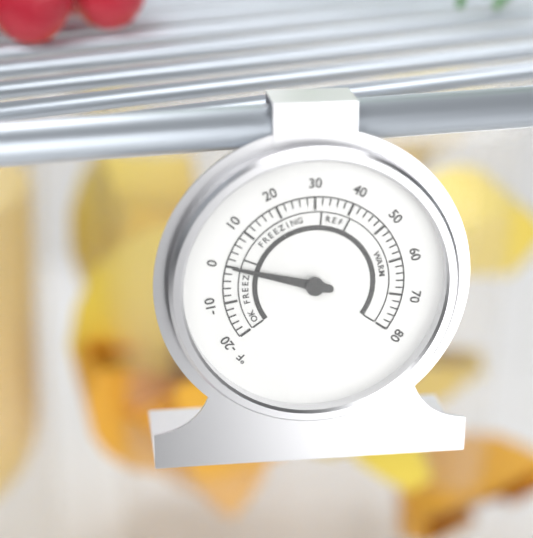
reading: 0 °F
